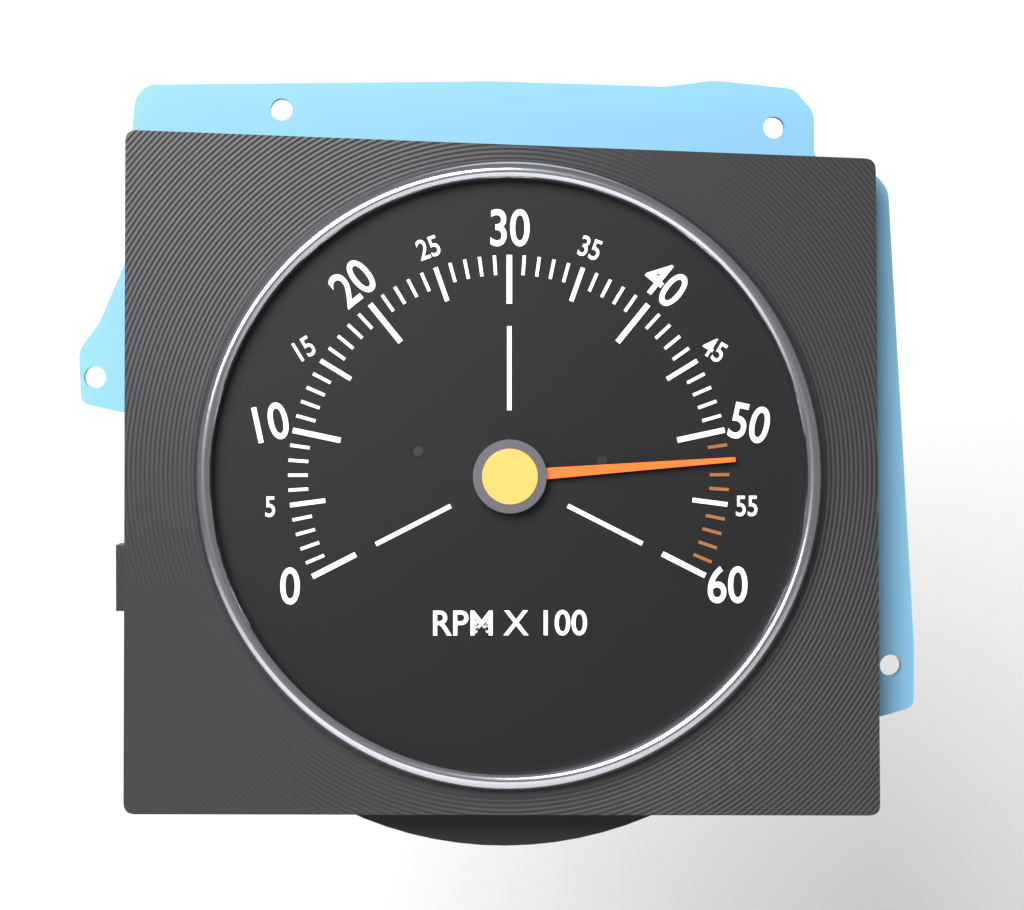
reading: 5200 RPM
